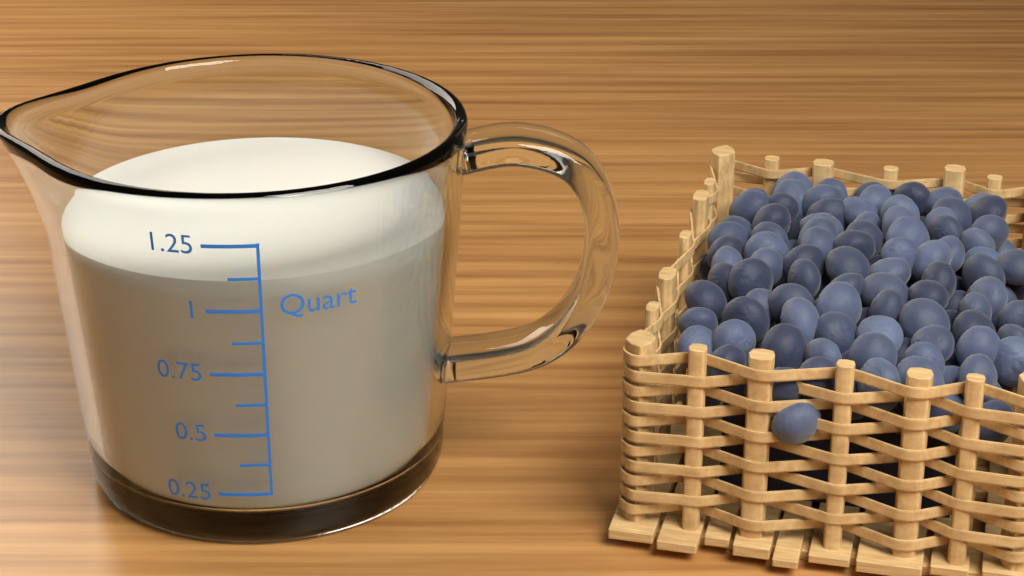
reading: 1.100 quart
